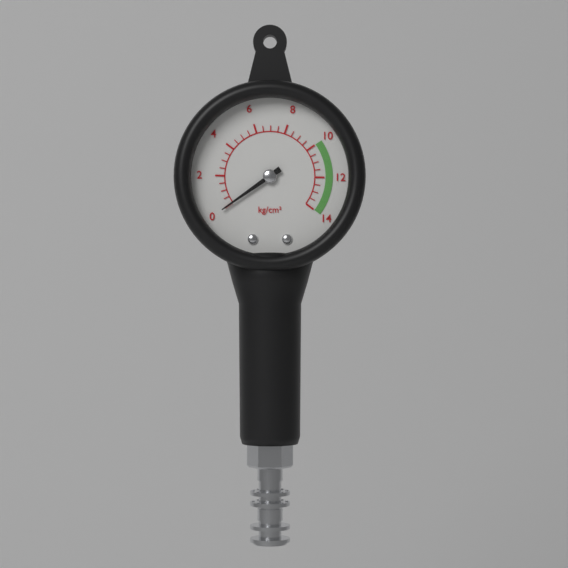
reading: 0.0 kg/cm²
